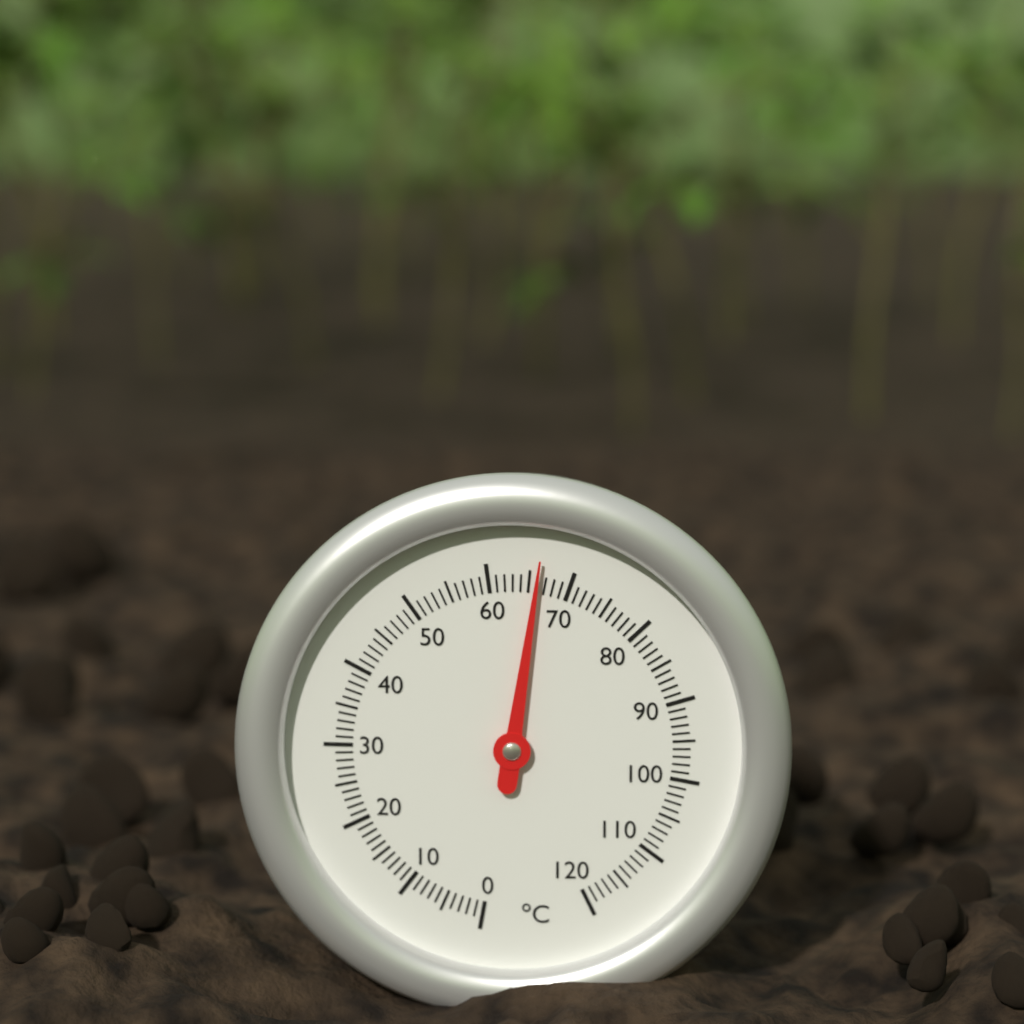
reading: 66 °C
